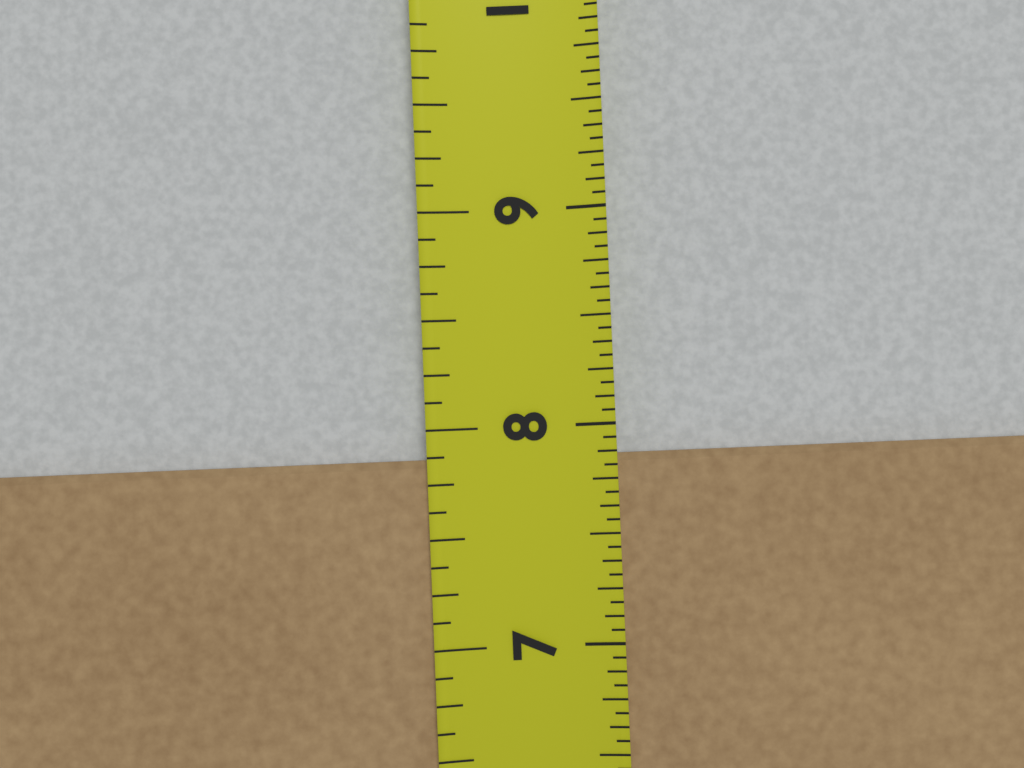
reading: 7.8750 in
